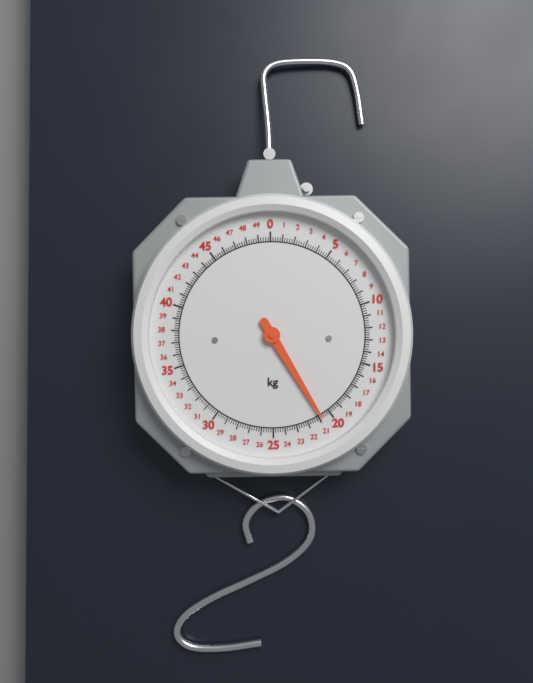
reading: 20.8 kg
